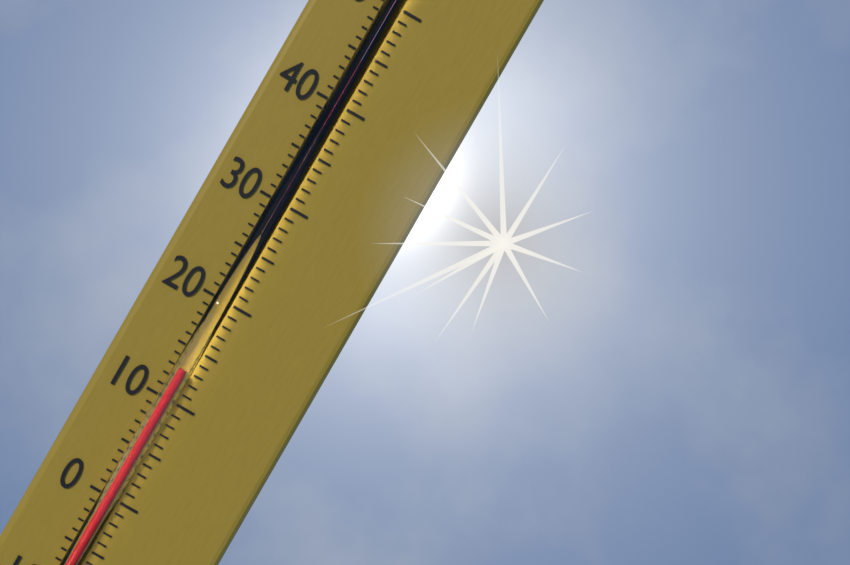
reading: 13 °C
